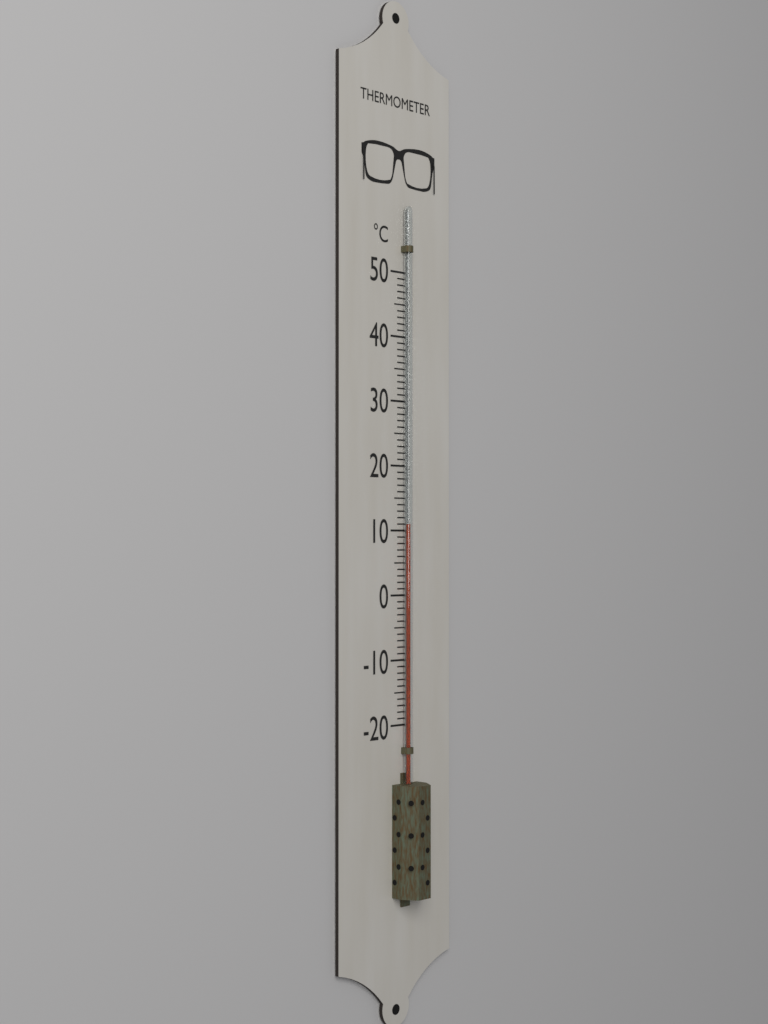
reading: 11 °C
